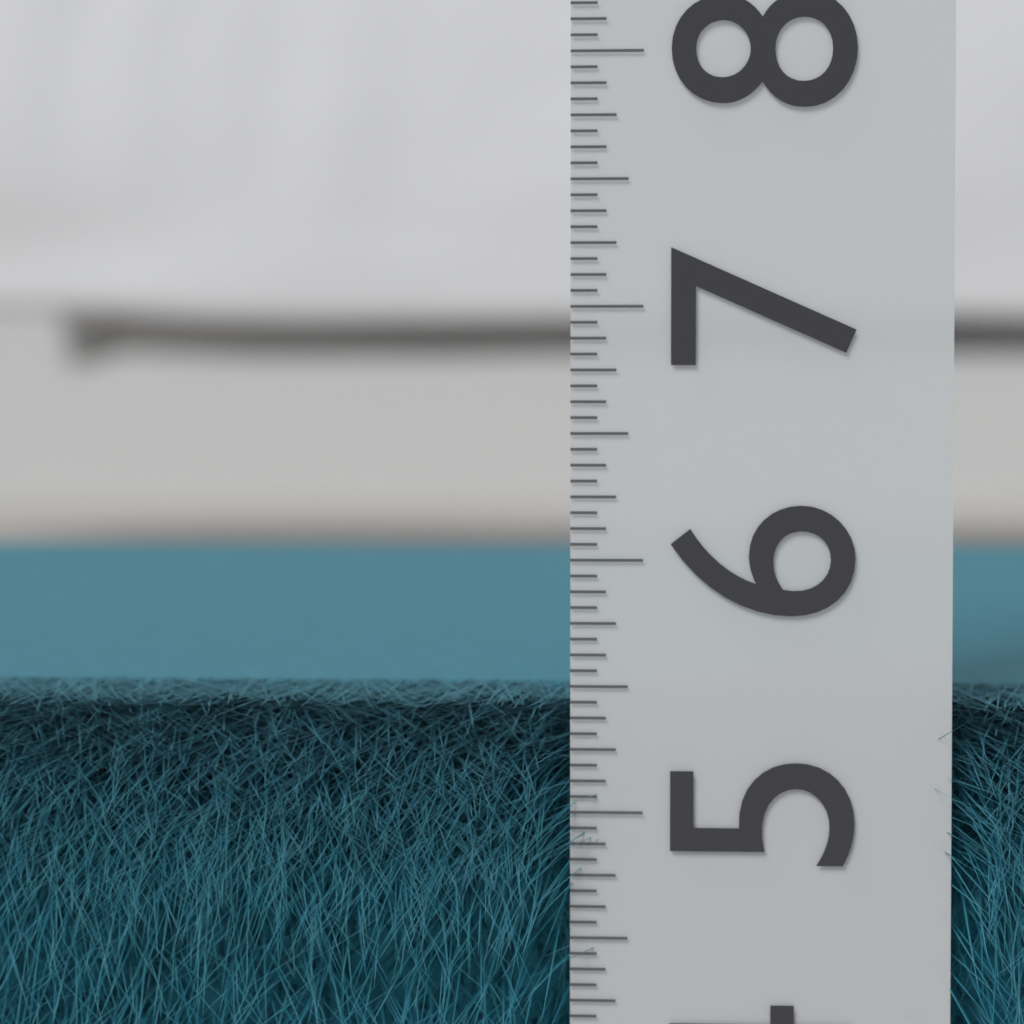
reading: 5.4375 (no unit)
